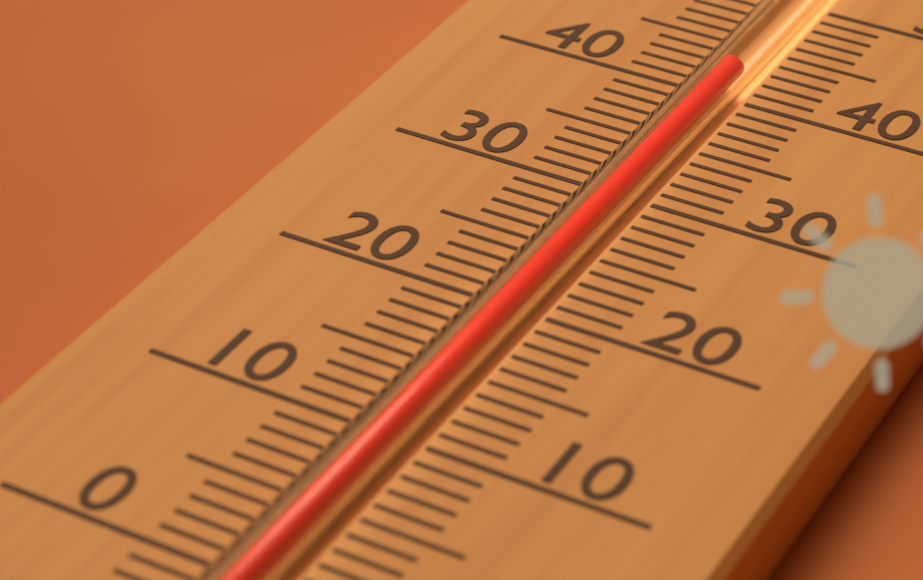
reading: 42 (no unit)
